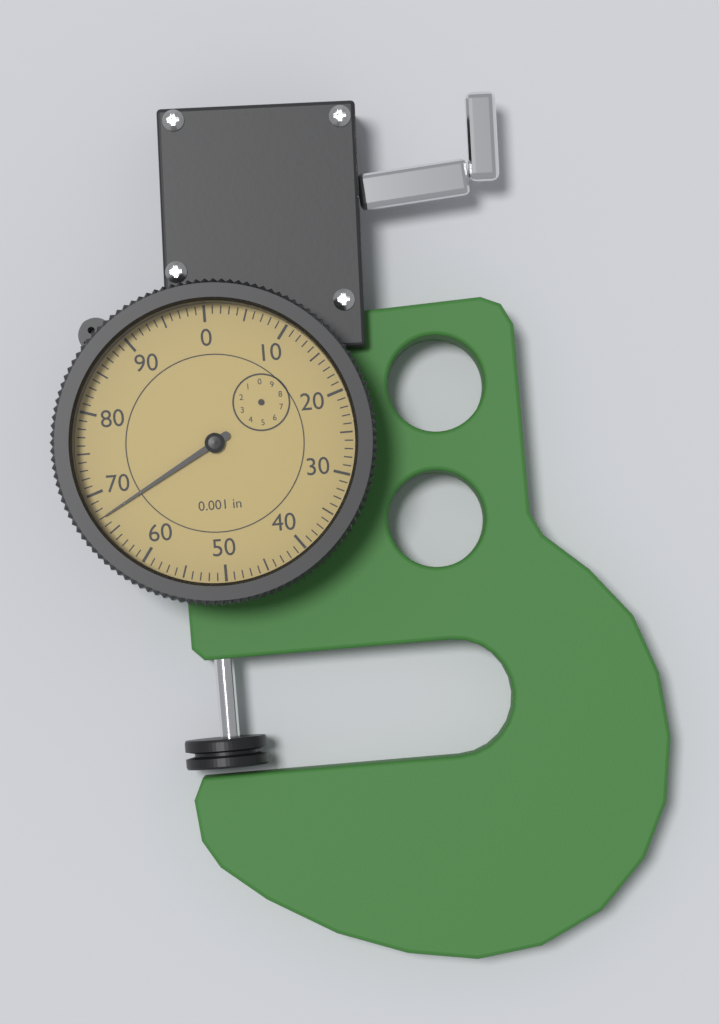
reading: 67 0.001 in
